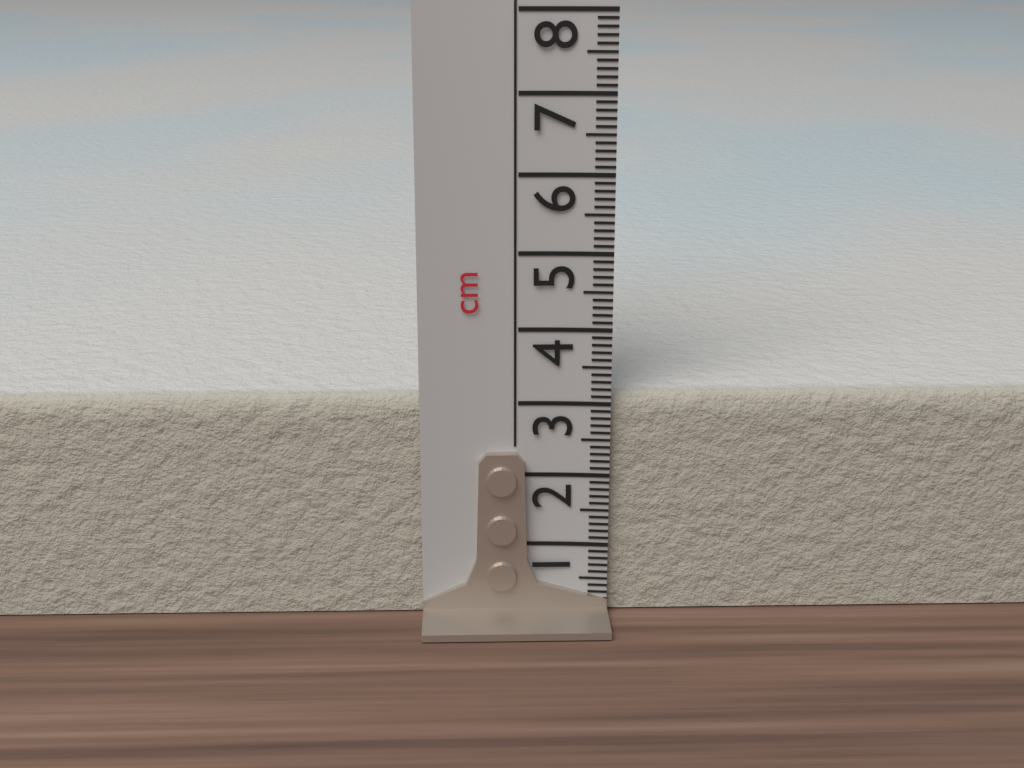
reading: 3.1 cm
